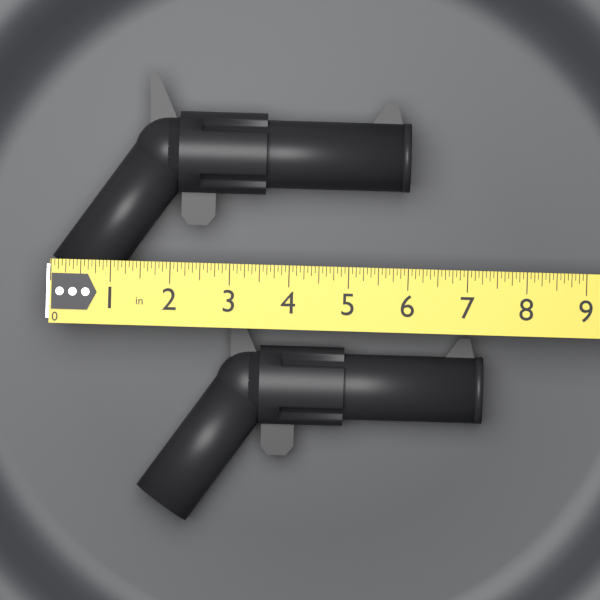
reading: 6.0000 in
